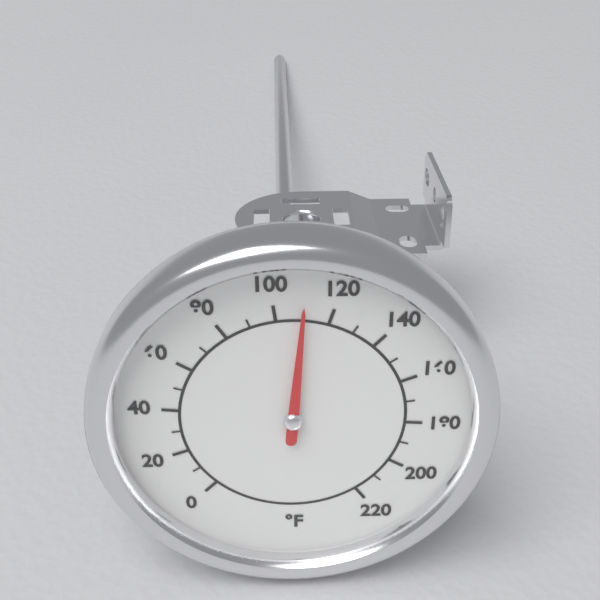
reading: 110 °F
